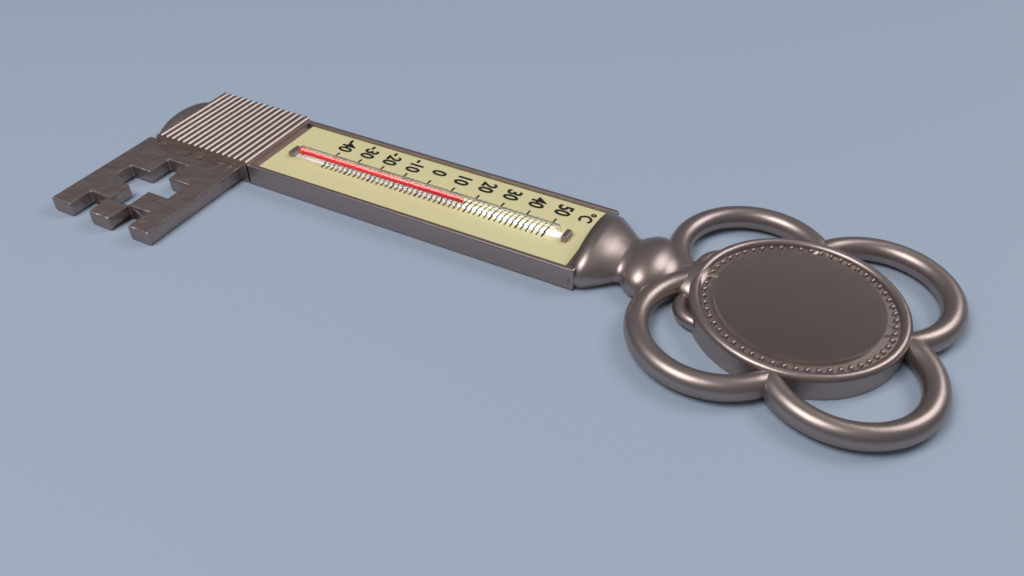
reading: 18 °C
